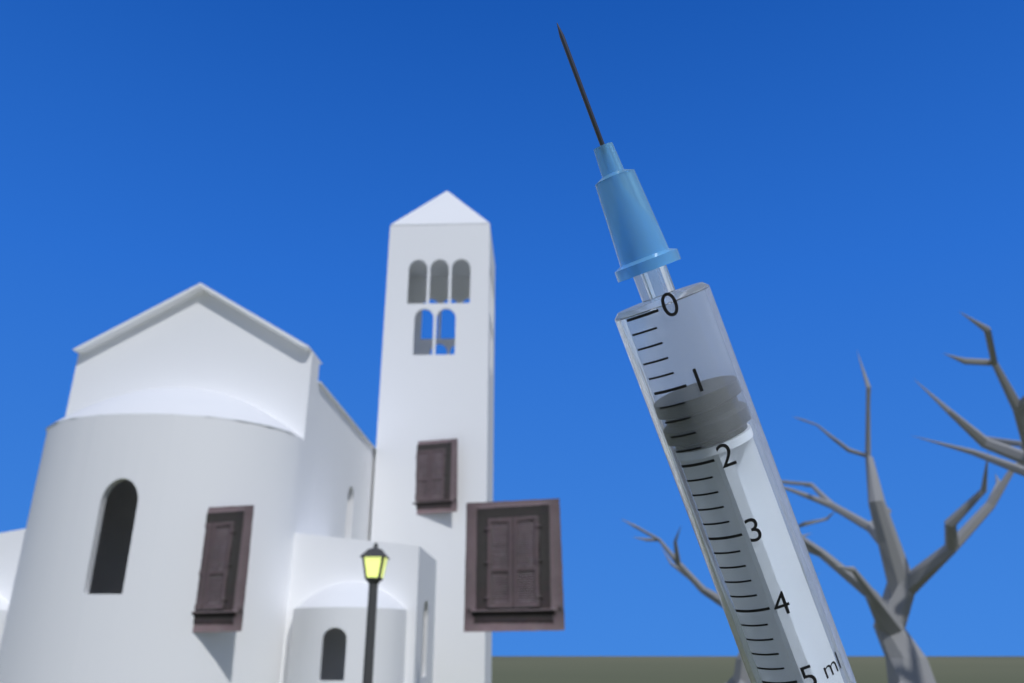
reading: 1.2 ml
